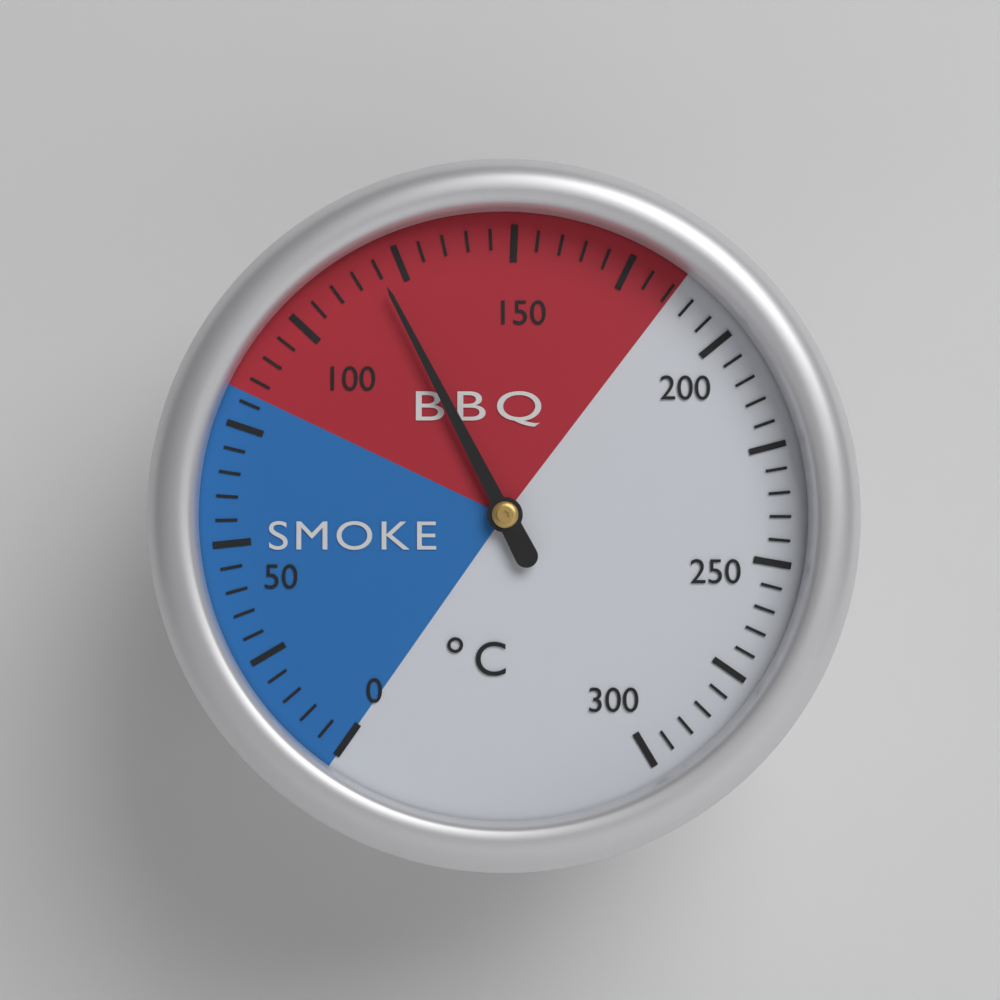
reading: 120 °C
